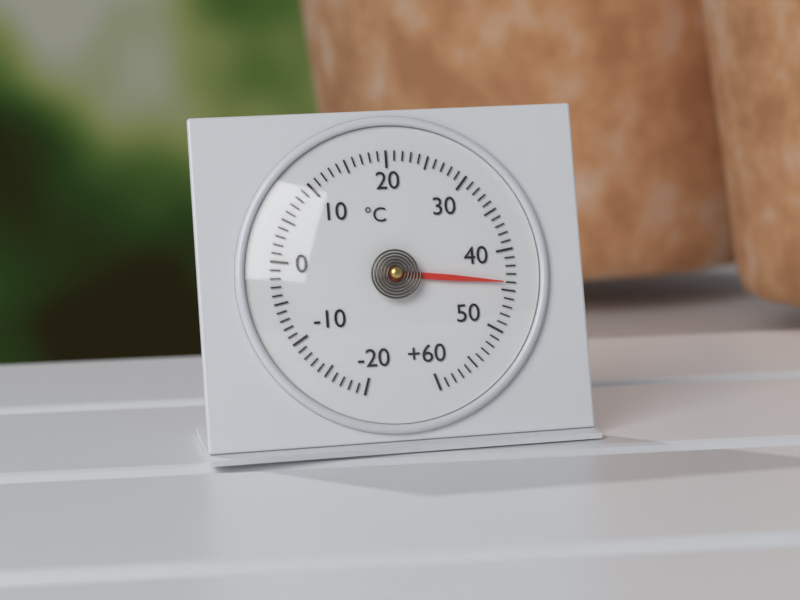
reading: 44 °C
